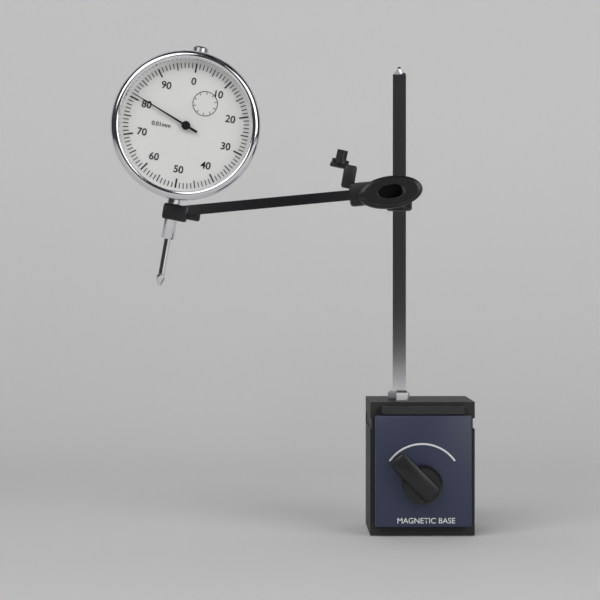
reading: 0.81 mm
